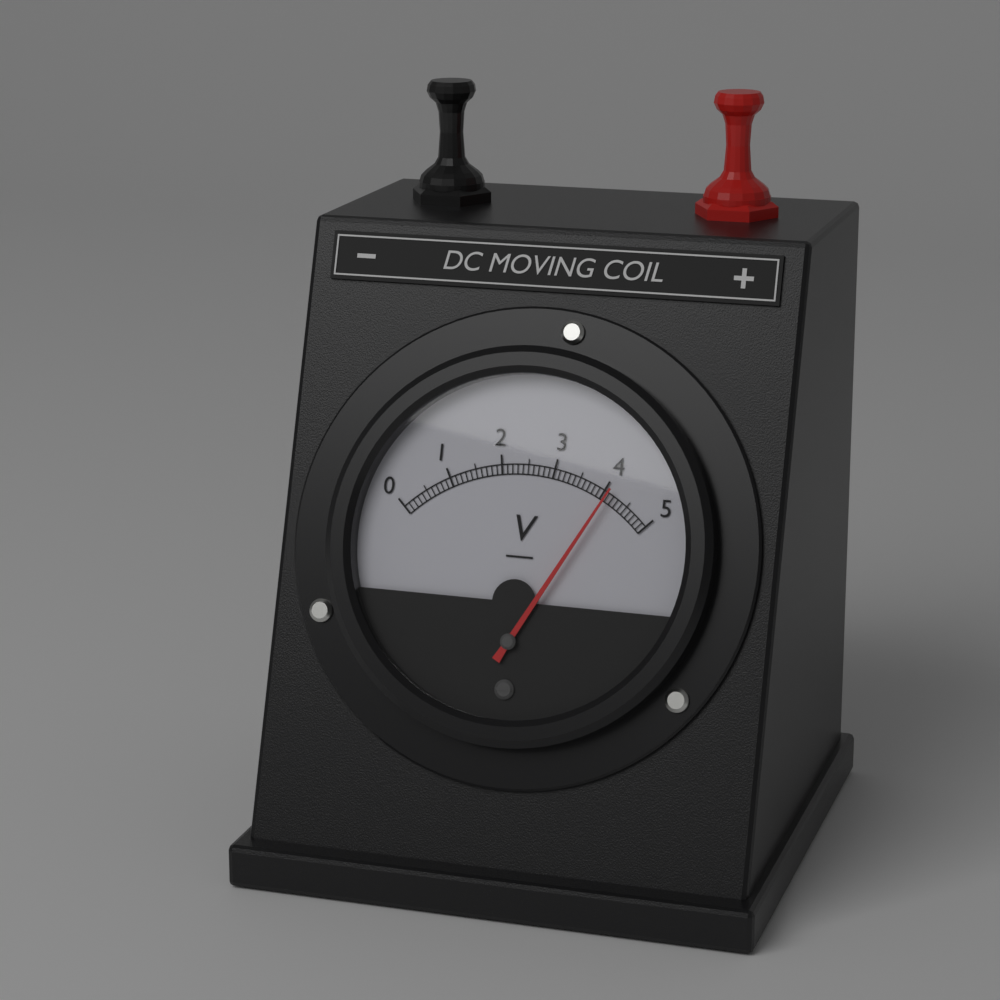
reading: 4.1 V
